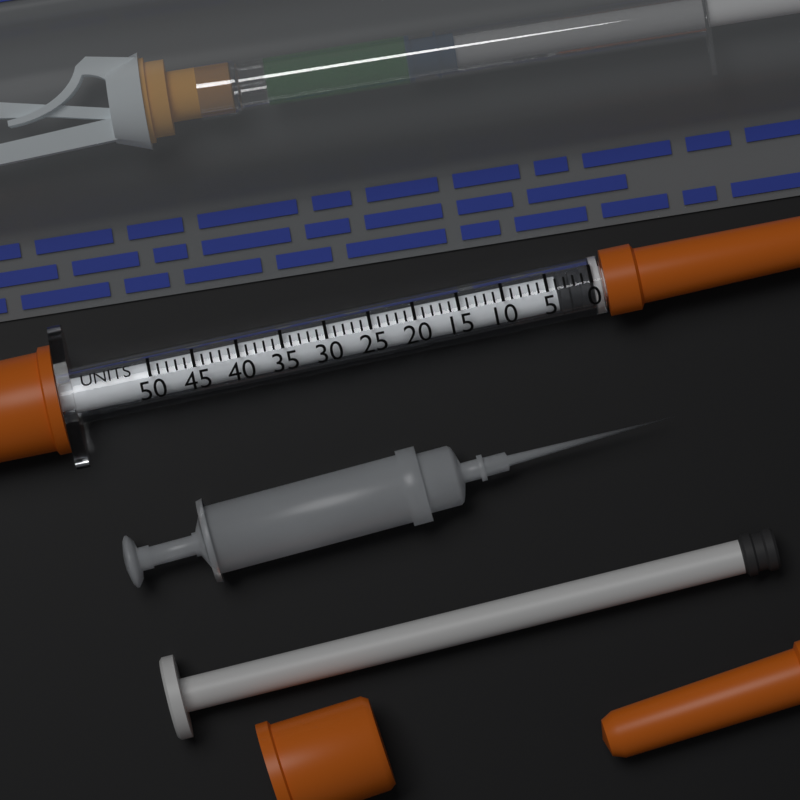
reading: 0 units
